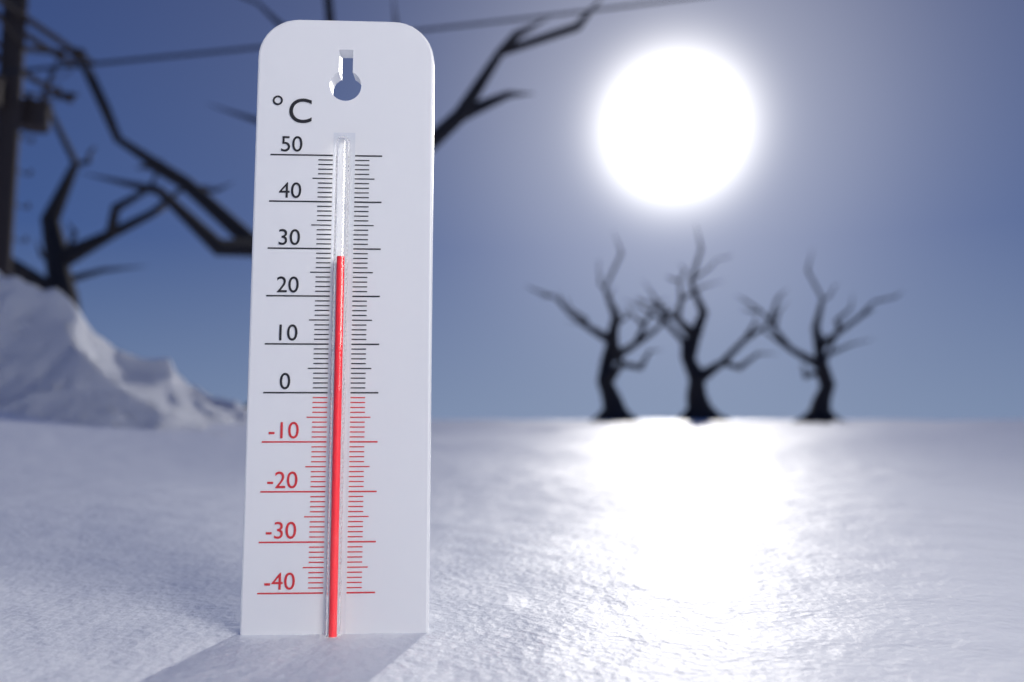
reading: 28 °C
